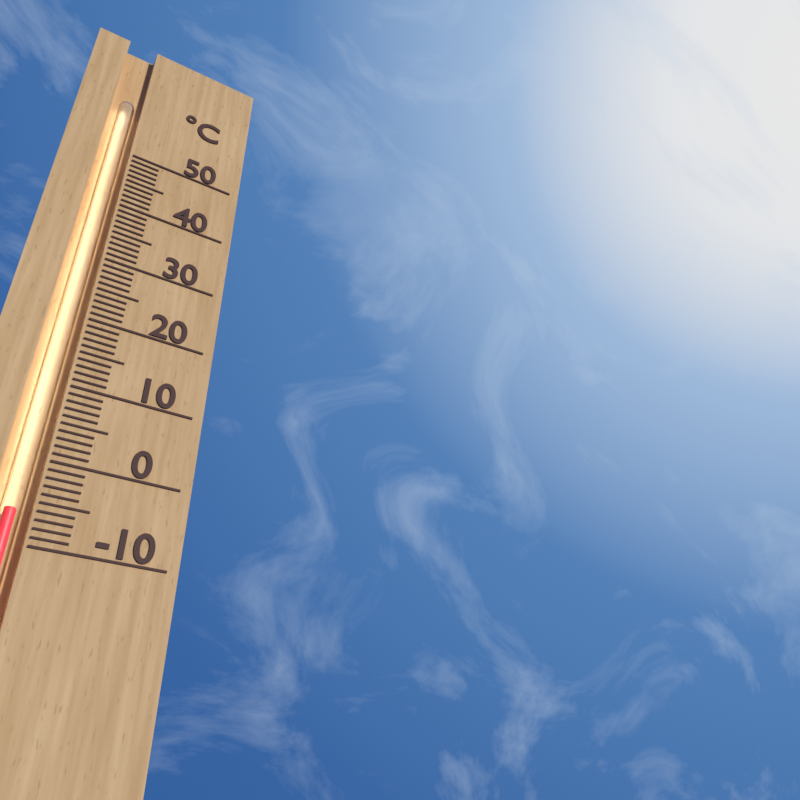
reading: -6 °C
